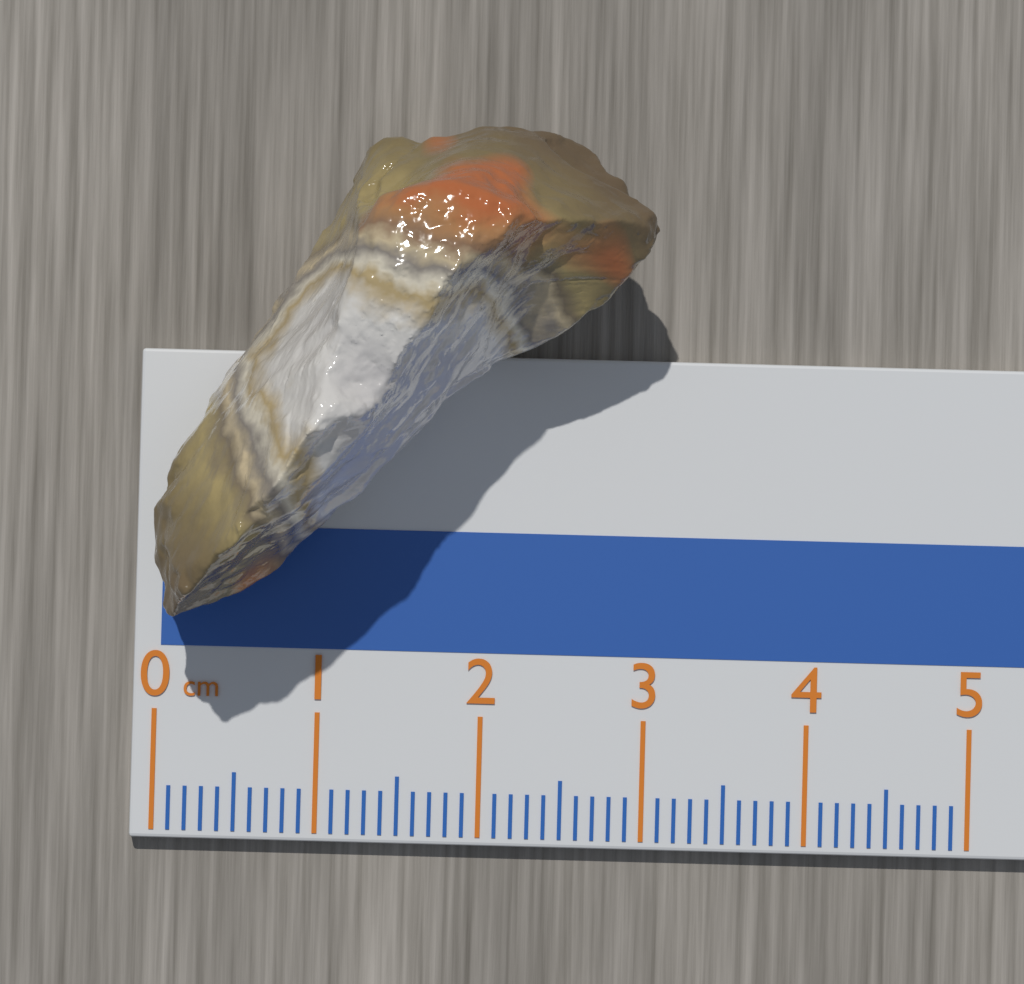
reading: 3.0 cm
